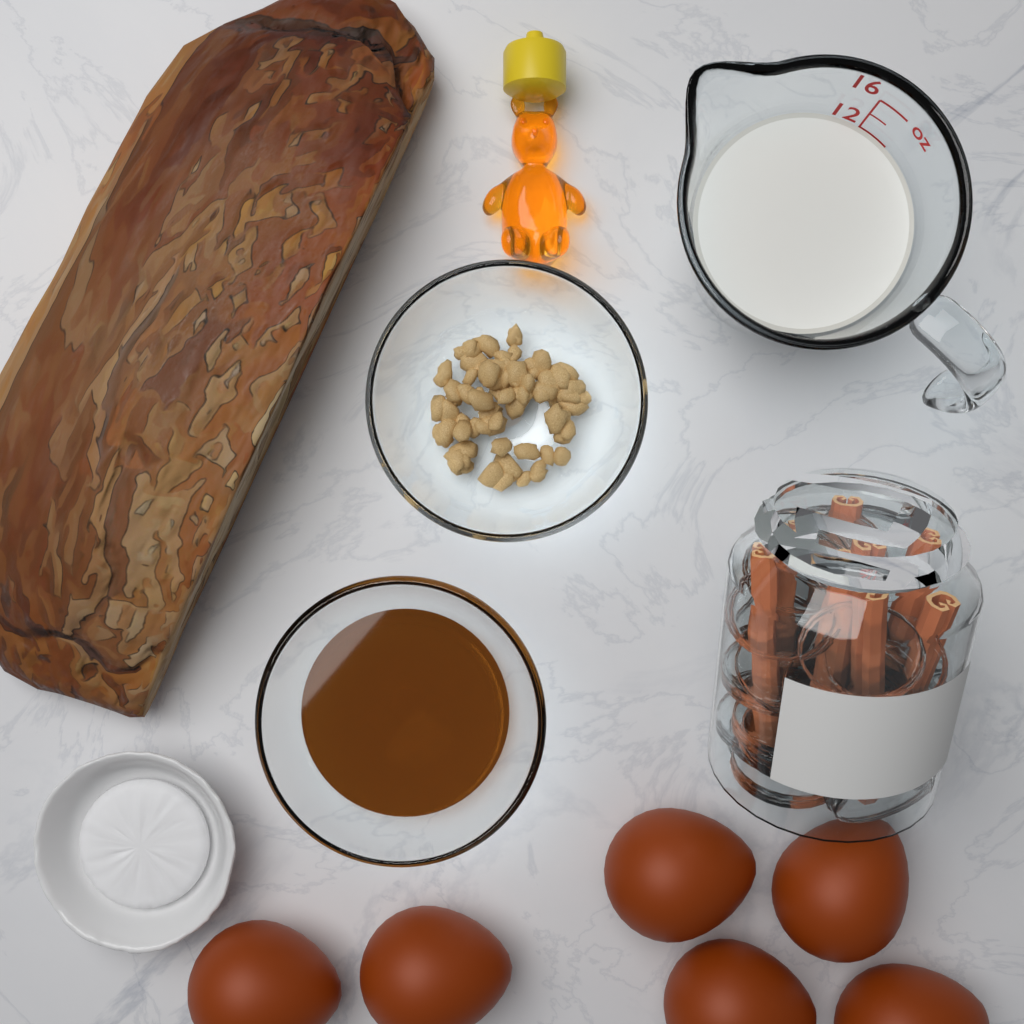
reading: 12 oz
